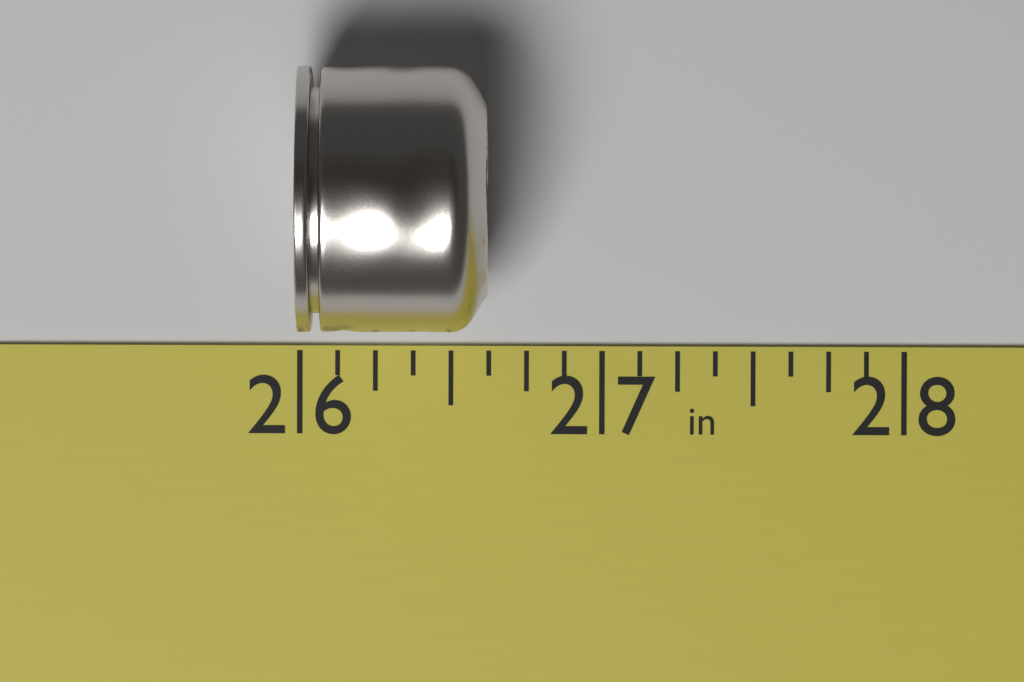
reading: 26.625 in
